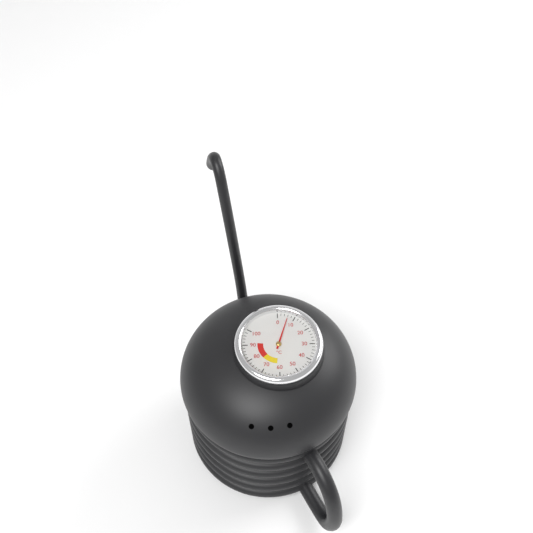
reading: 6 °C
